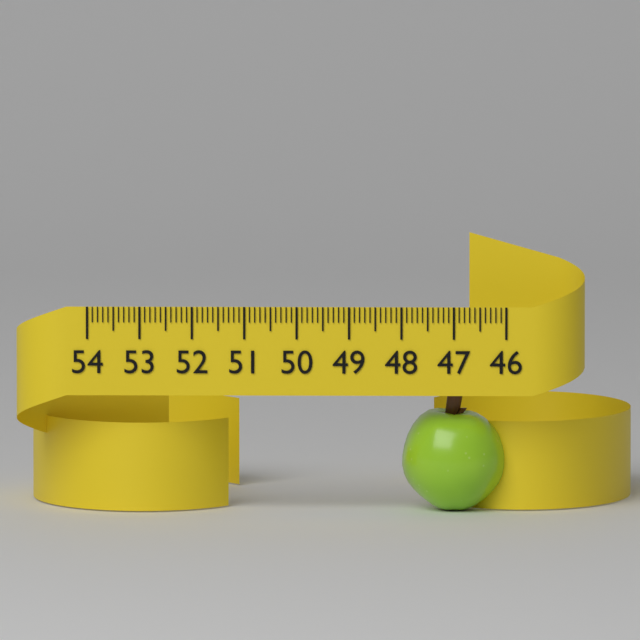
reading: 48.0 (no unit)
